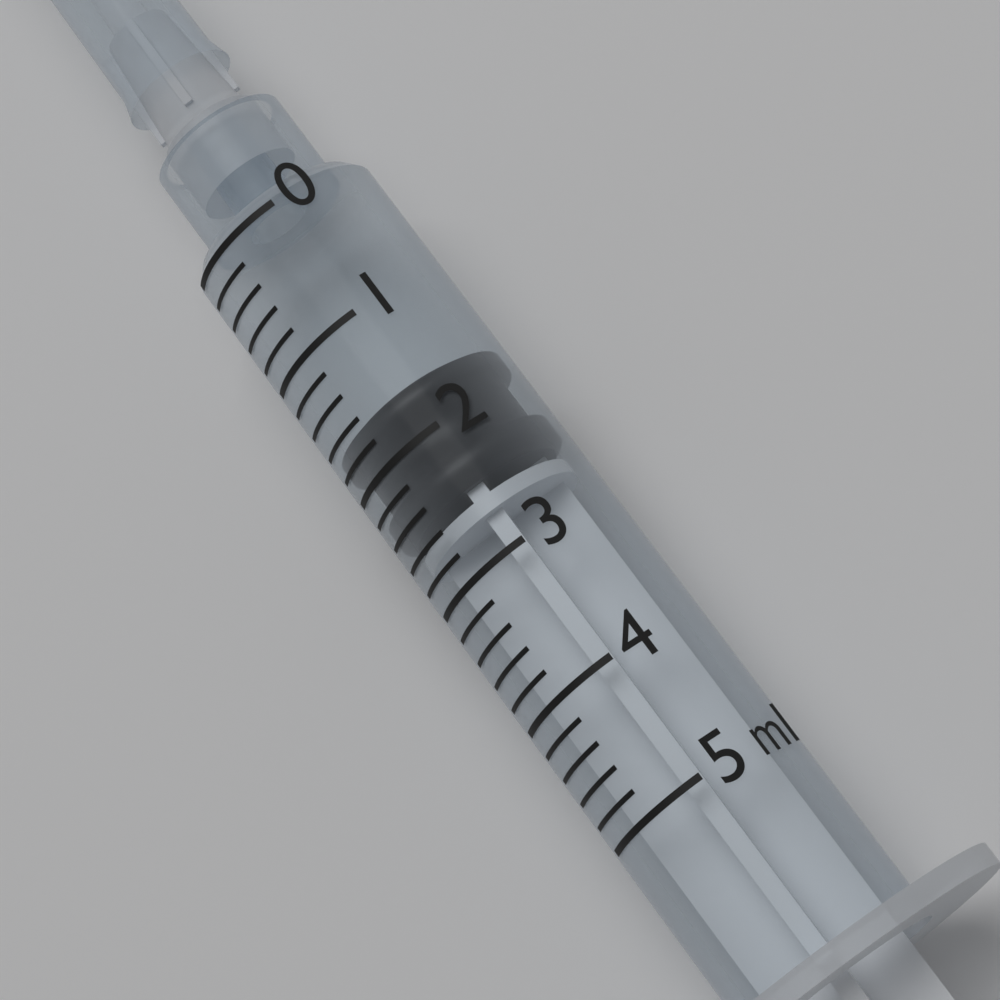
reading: 1.6 ml
